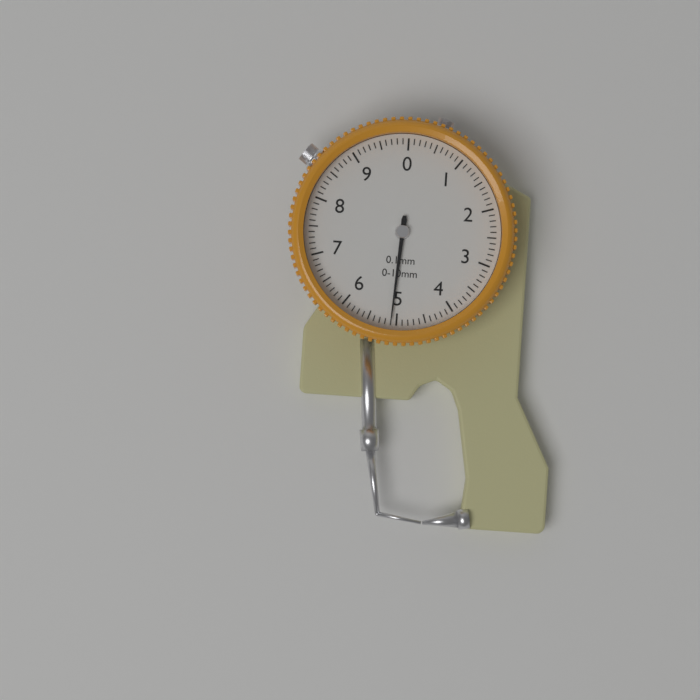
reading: 5.1 mm
